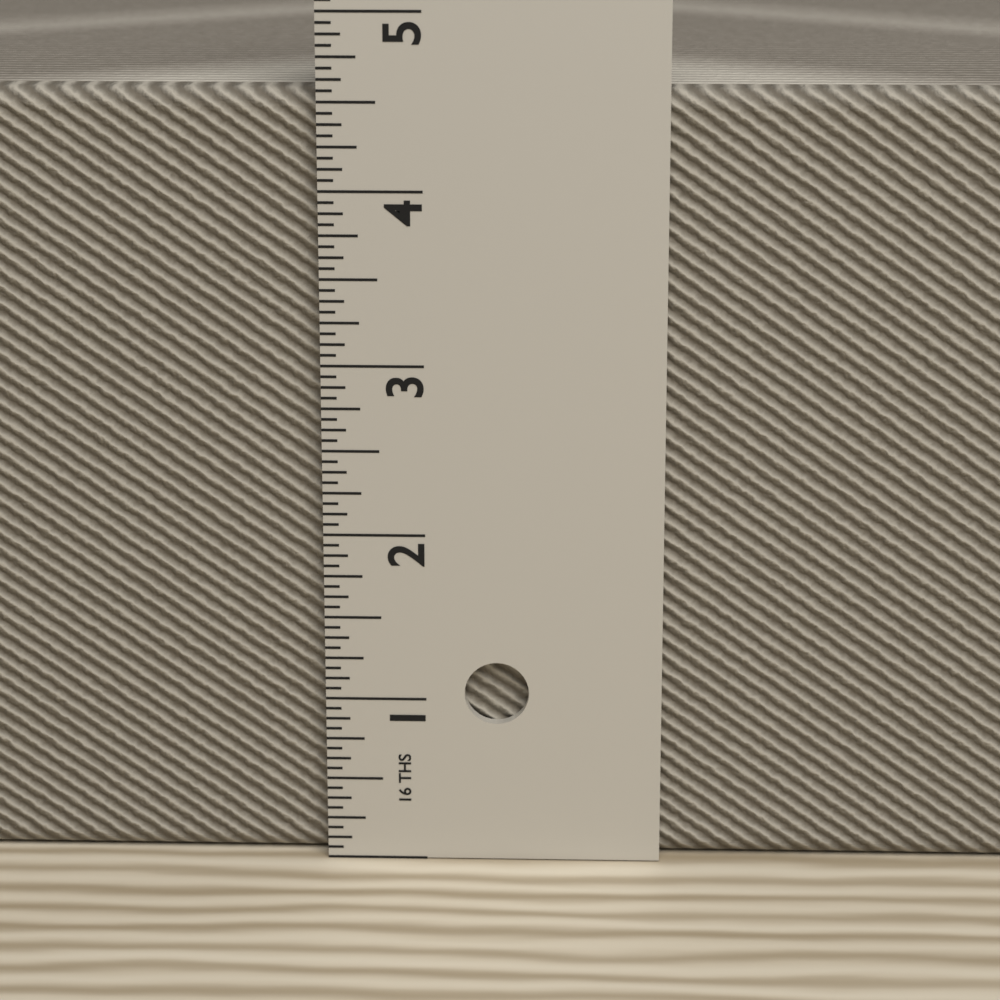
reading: 4.5625 in
